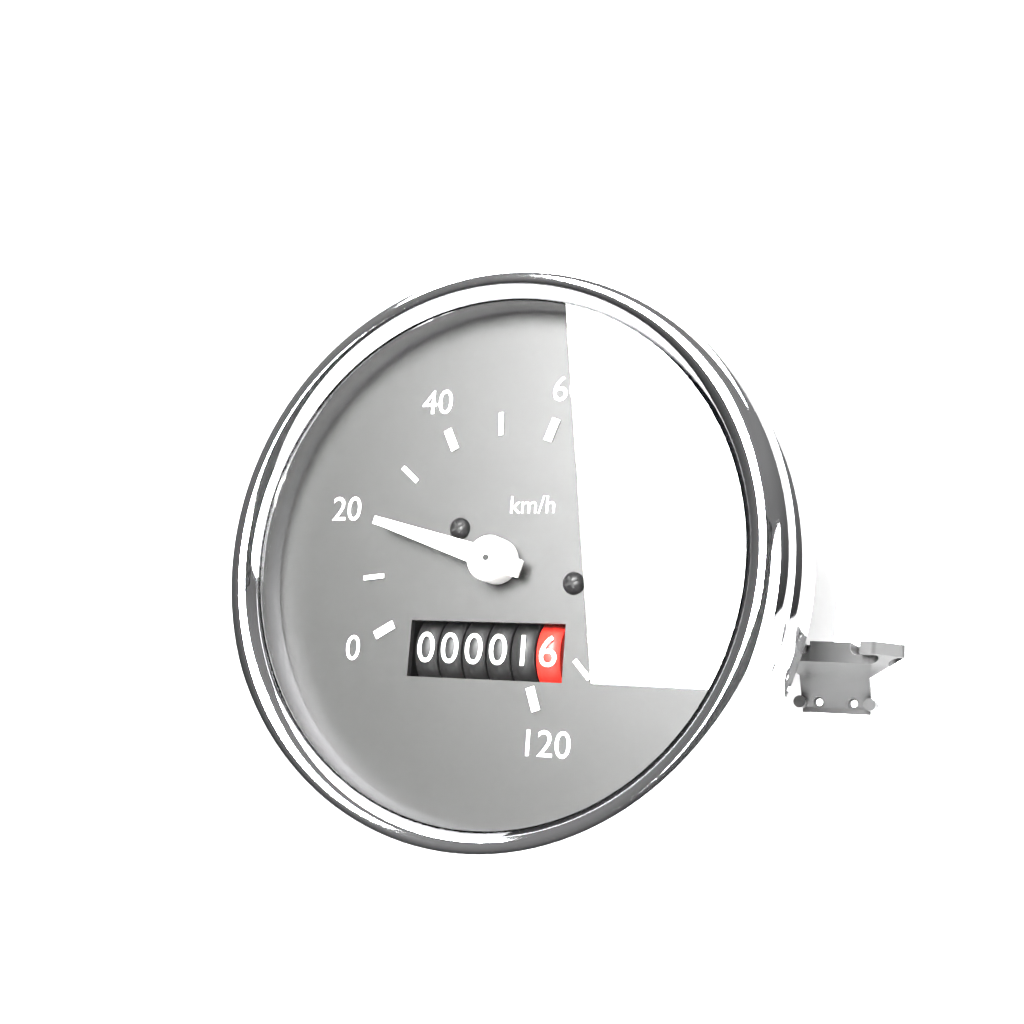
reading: 20 km/h
